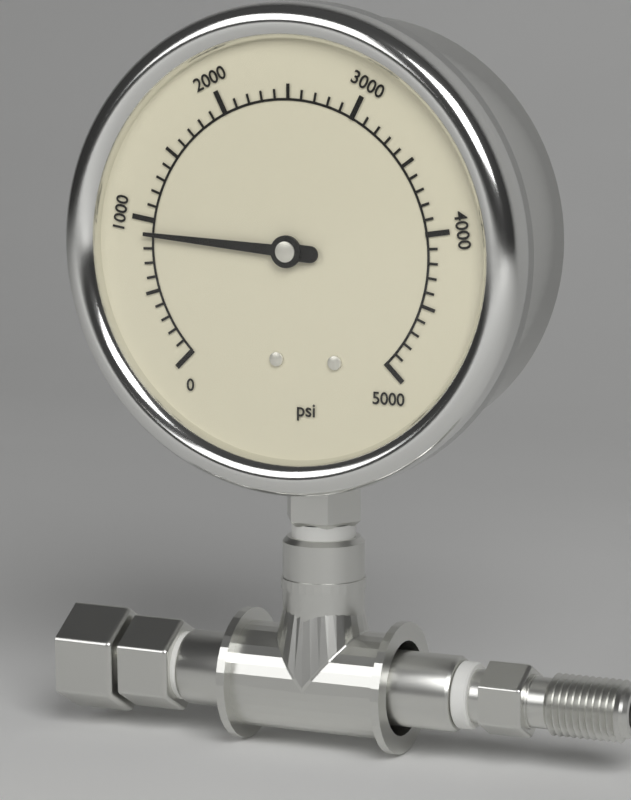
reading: 900 psi
